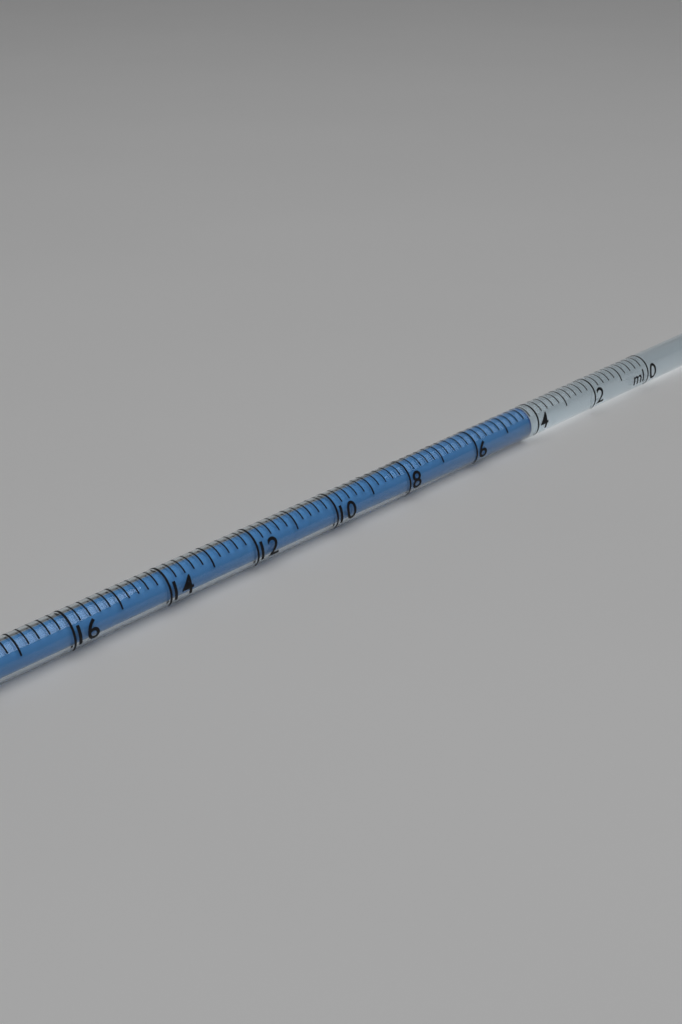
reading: 4.2 ml
